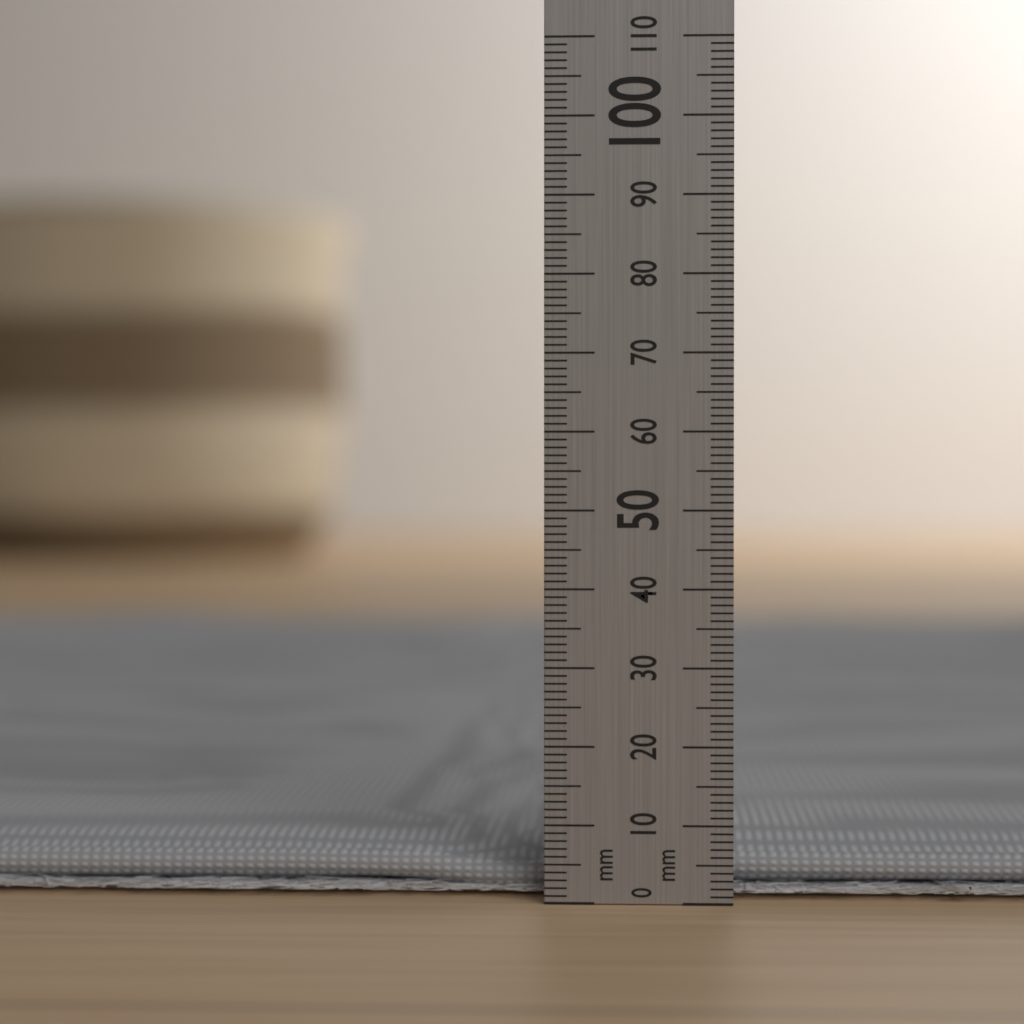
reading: 2 mm
